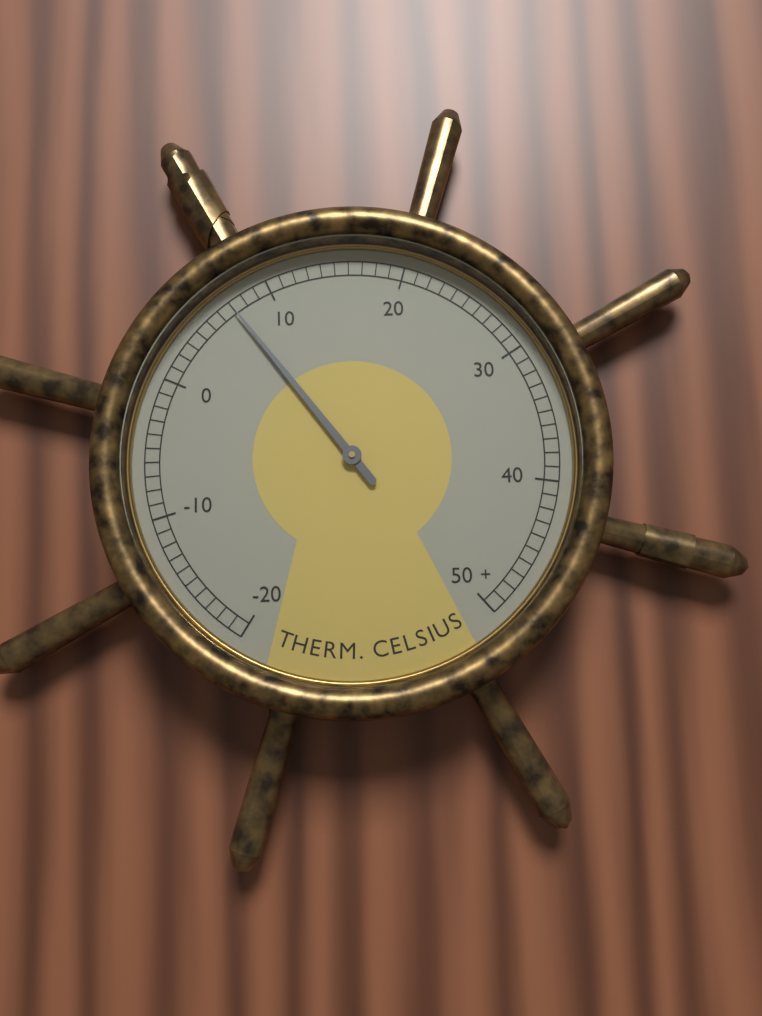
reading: 7 °C
